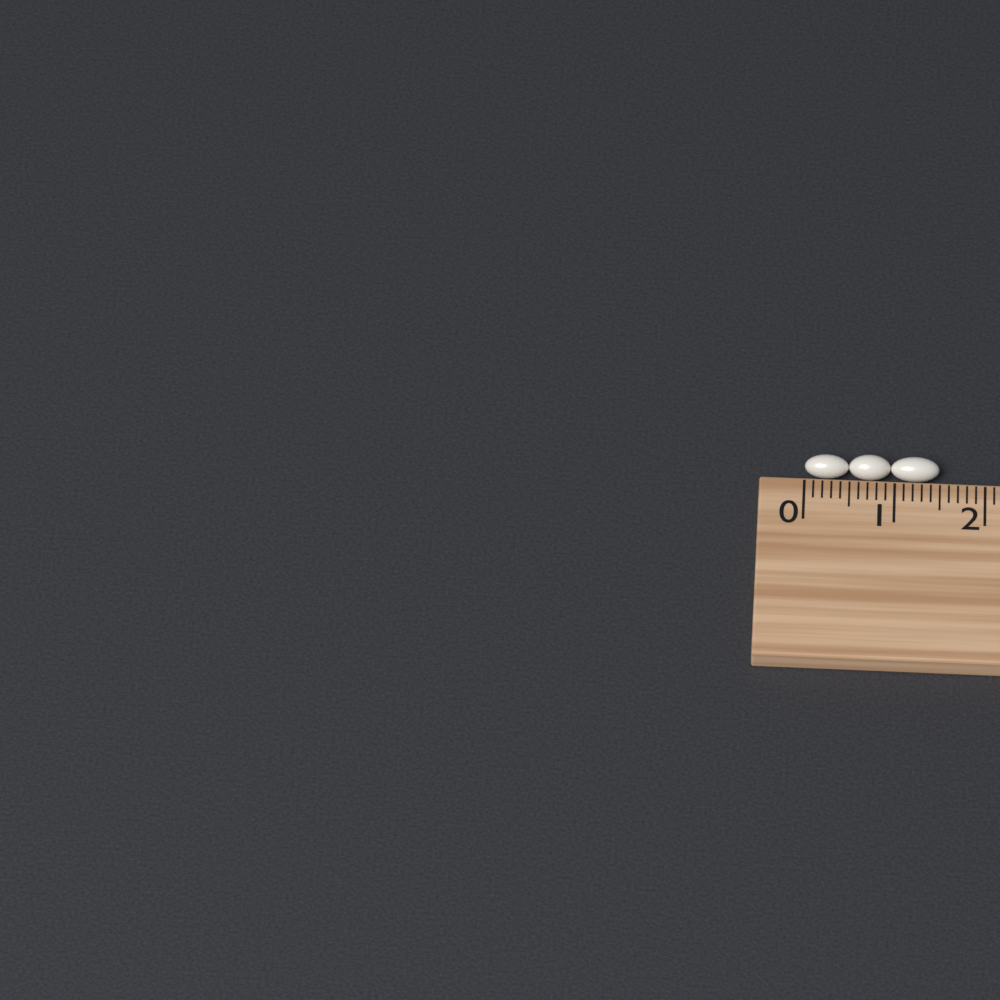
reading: 1.5 cm
